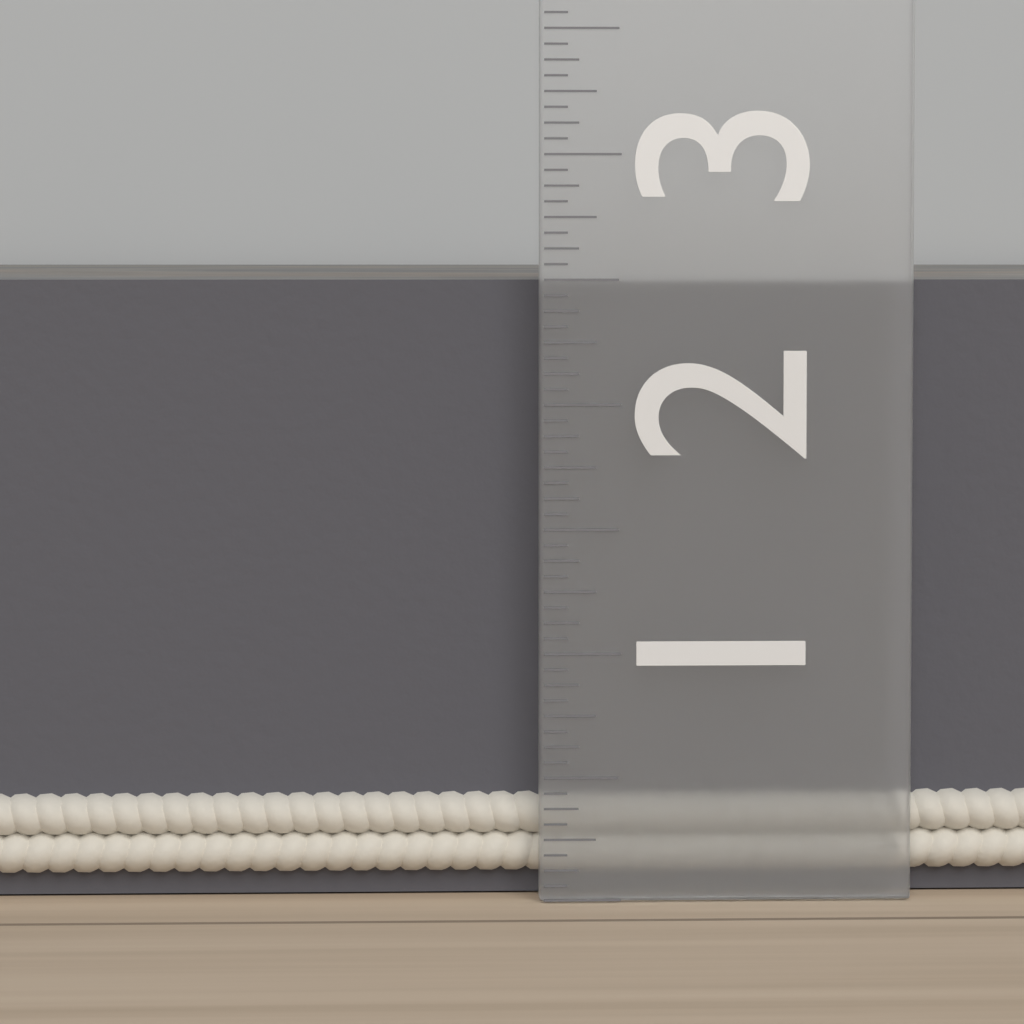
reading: 2.5000 in
